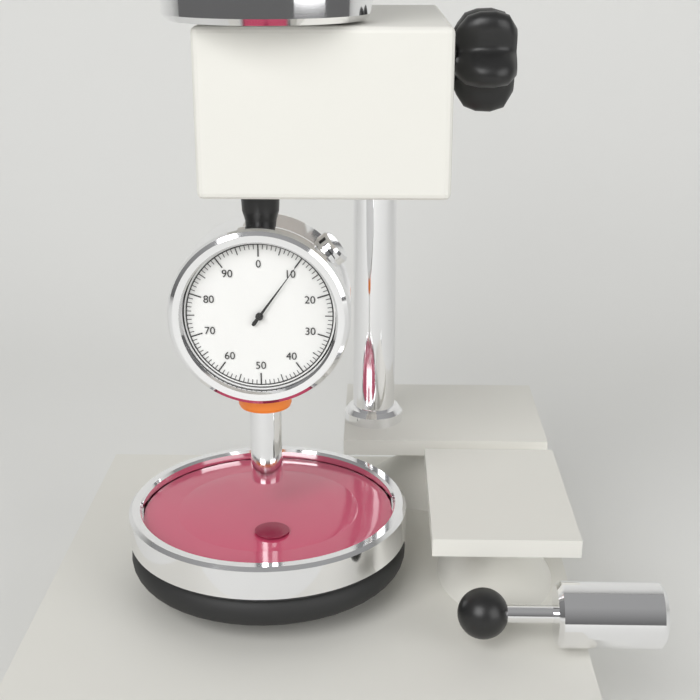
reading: 10 (no unit)
